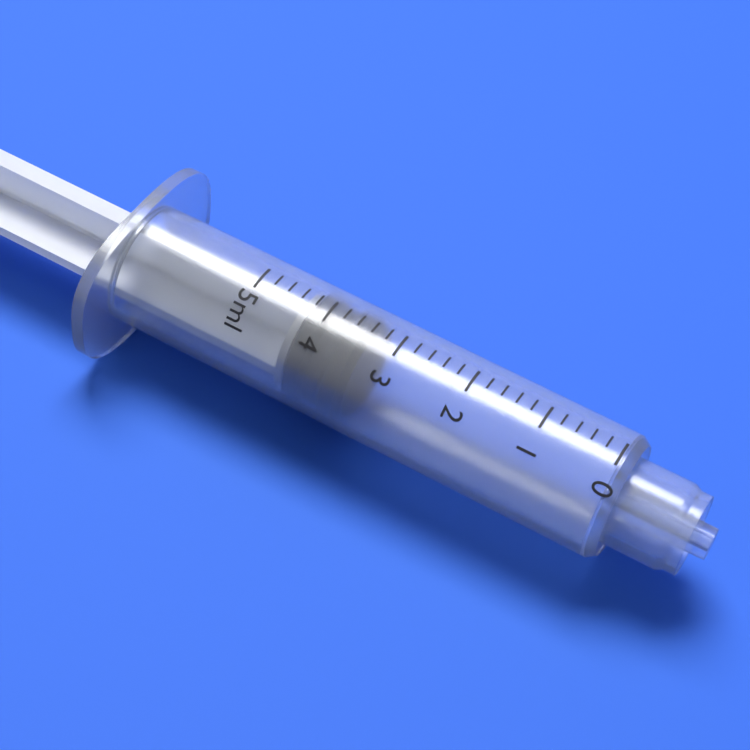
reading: 3.4 ml
